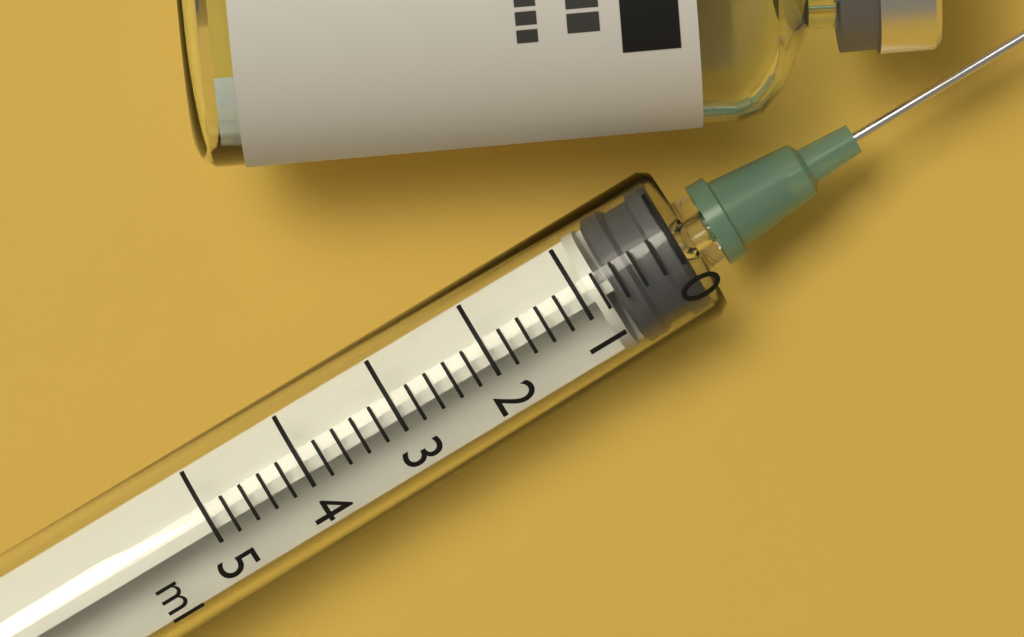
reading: 0.0 ml
